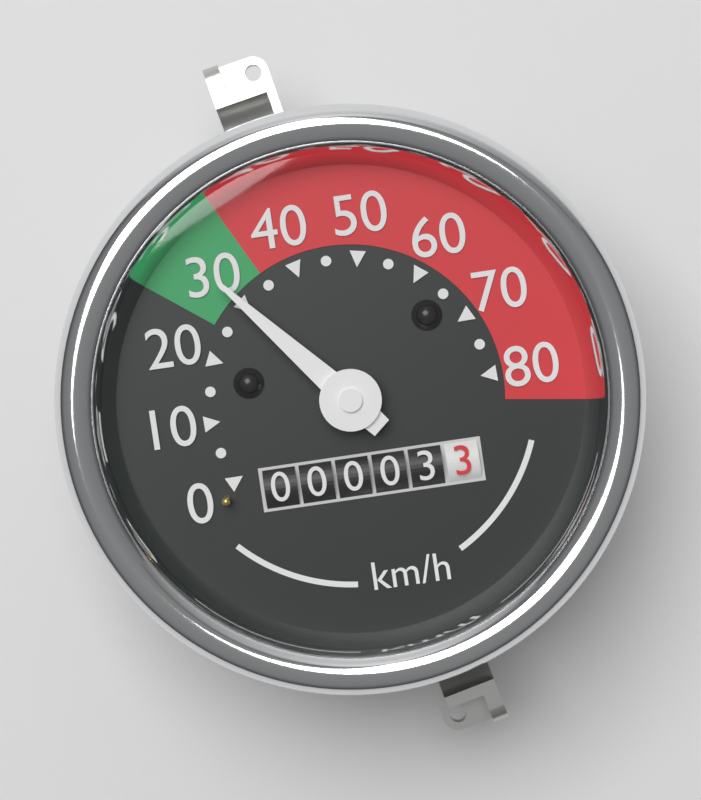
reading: 30 km/h
